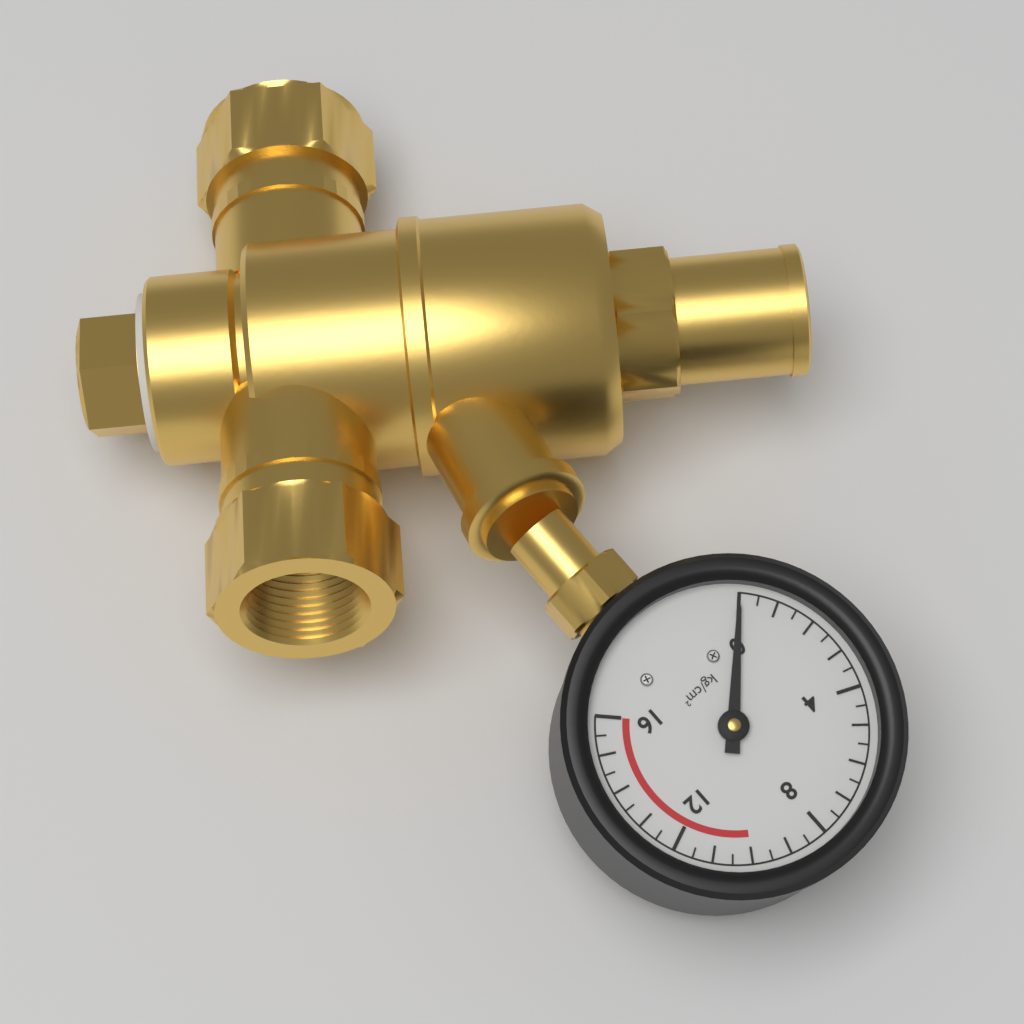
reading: 0.0 kg/cm²
